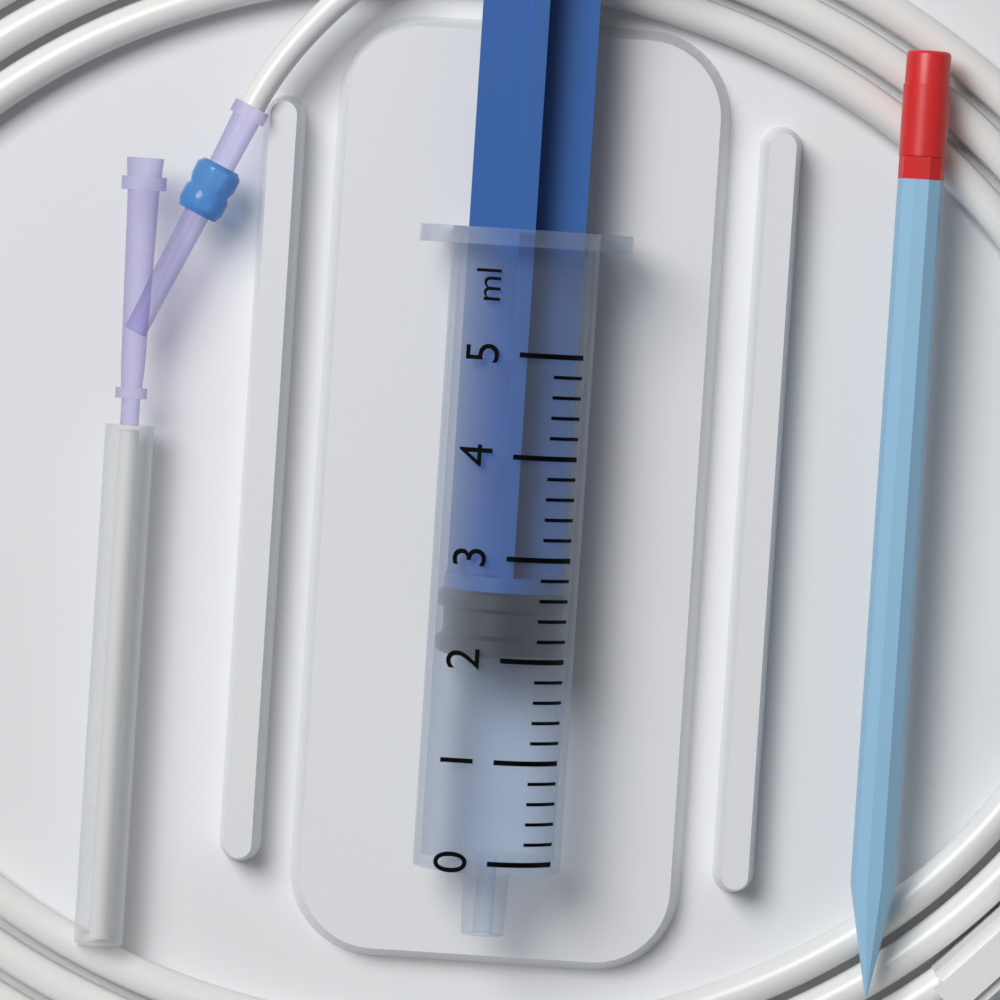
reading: 2.0 ml
